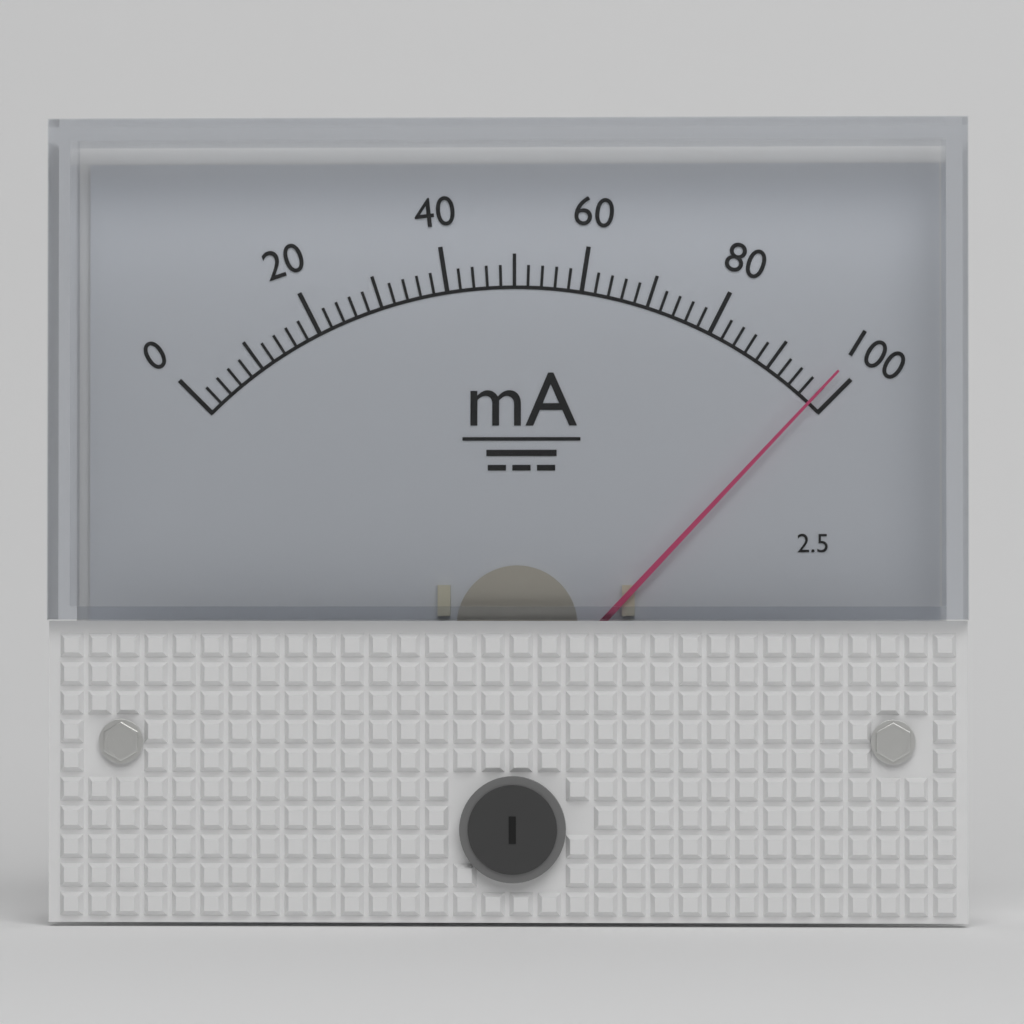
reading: 98 mA
